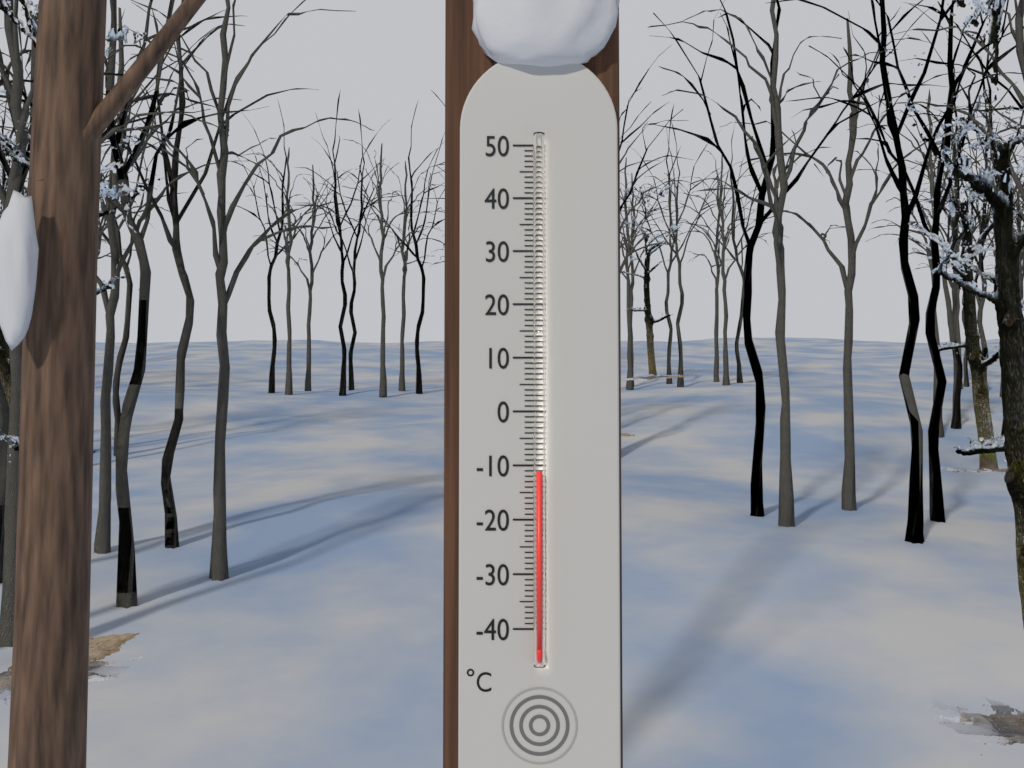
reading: -11 °C
